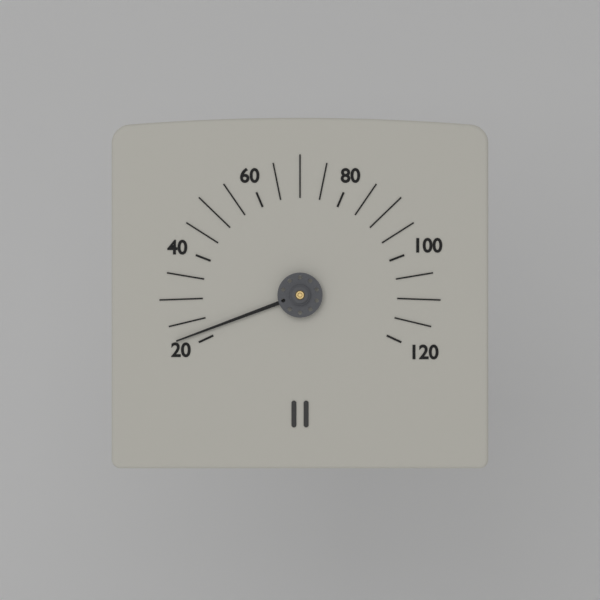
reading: 22 (no unit)
